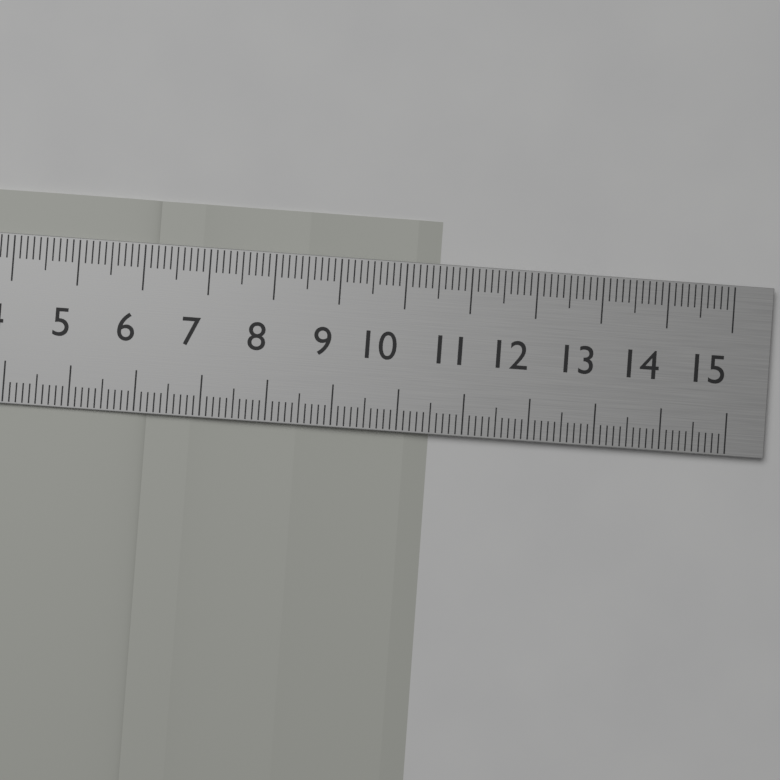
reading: 10.5 cm
